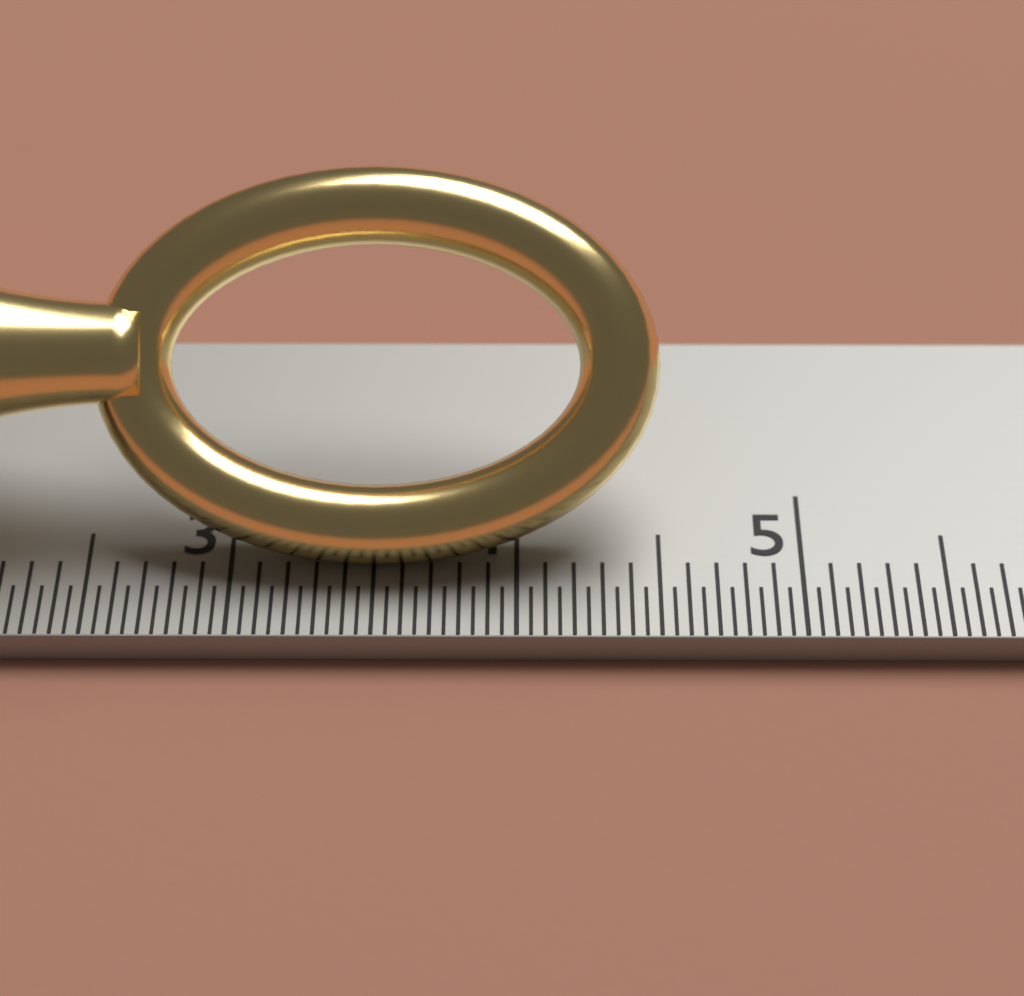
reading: 4.50 cm
